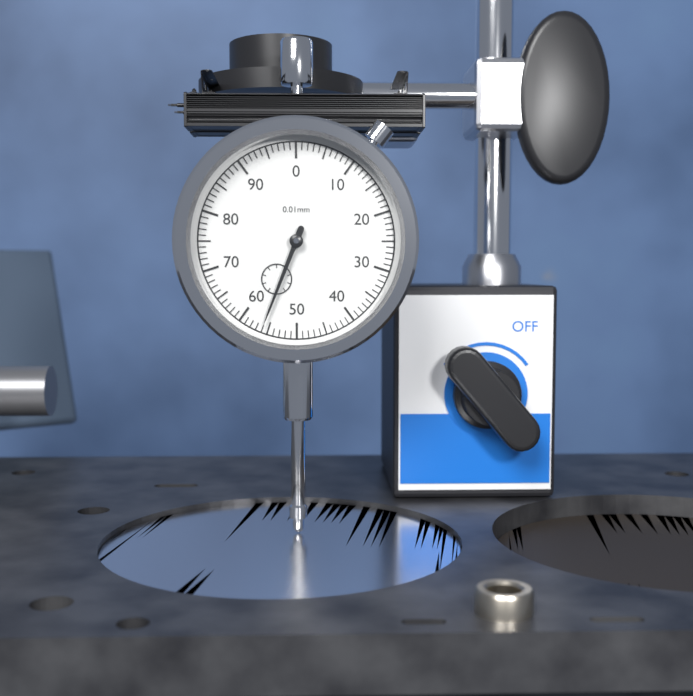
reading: 56 0.01mm
